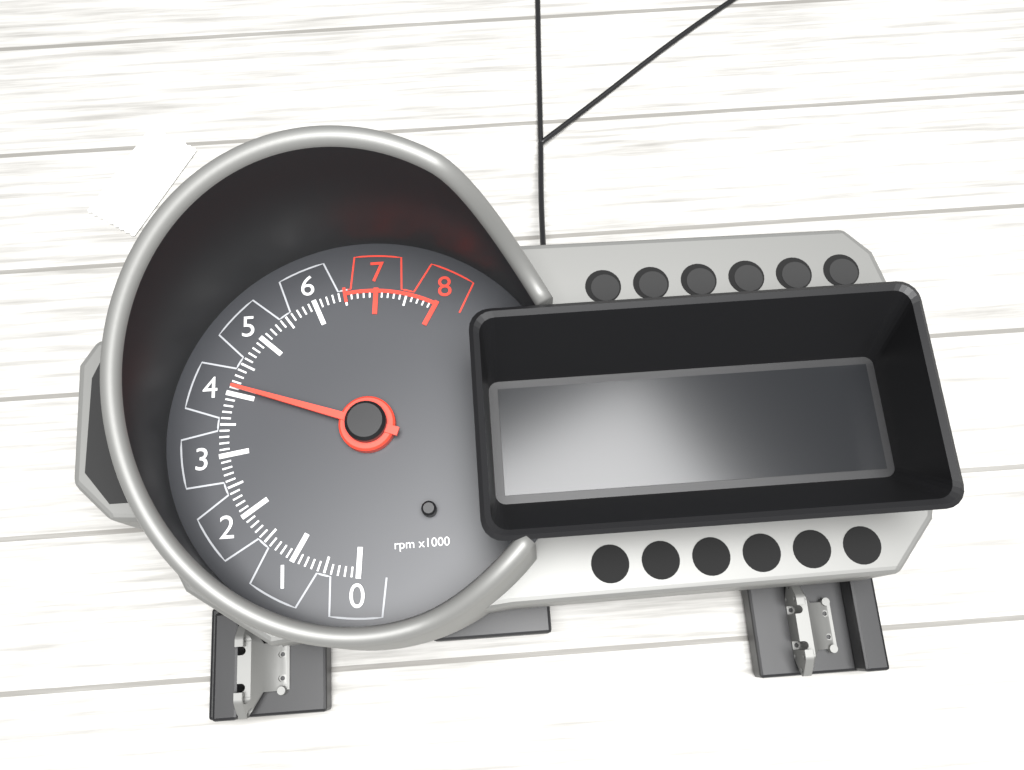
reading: 4100 rpm
